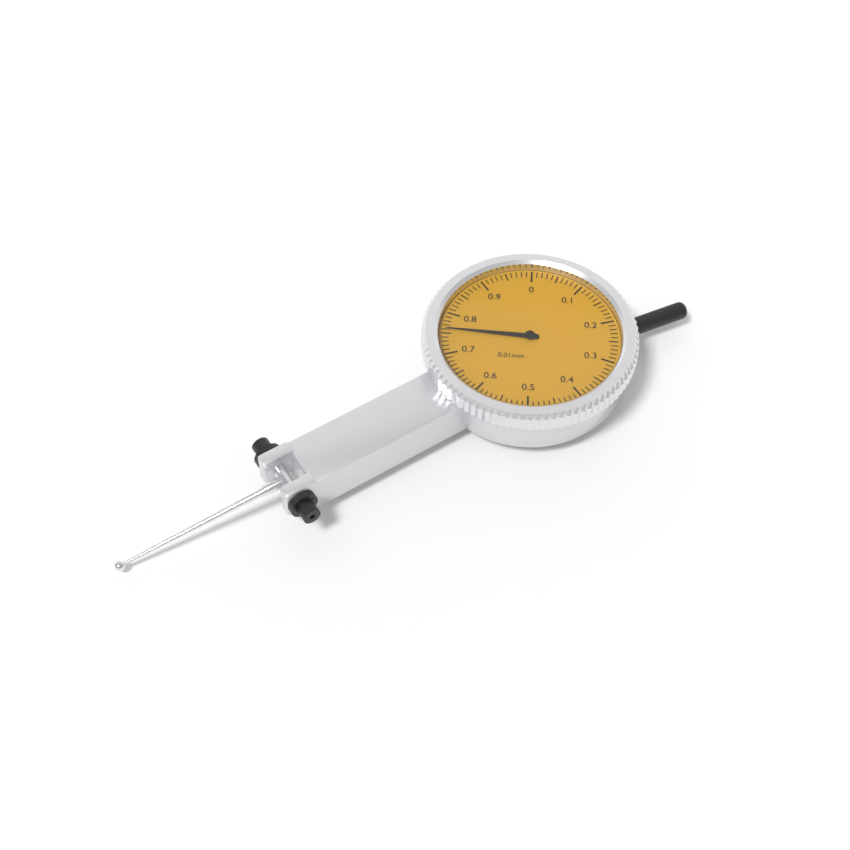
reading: 0.76 mm
